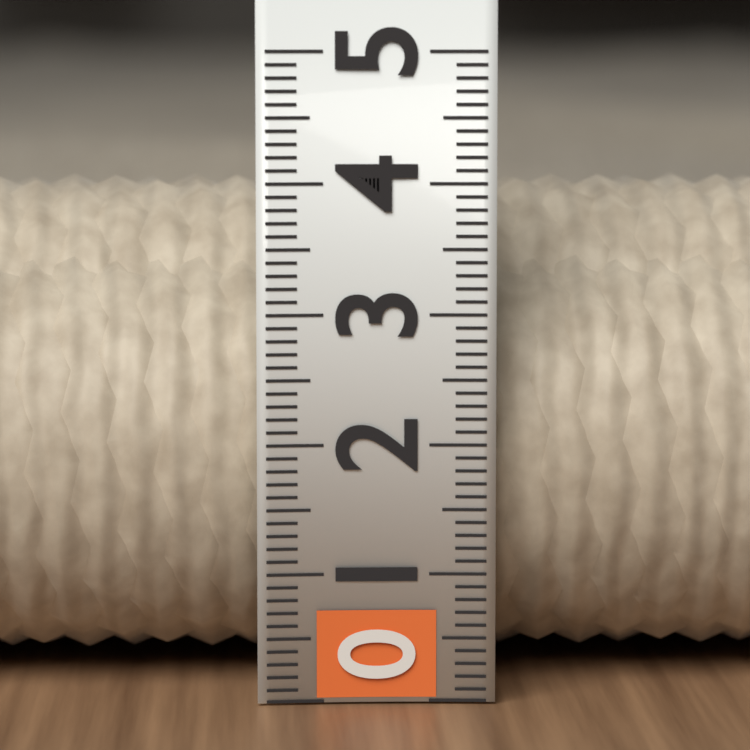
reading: 4.0 (no unit)
